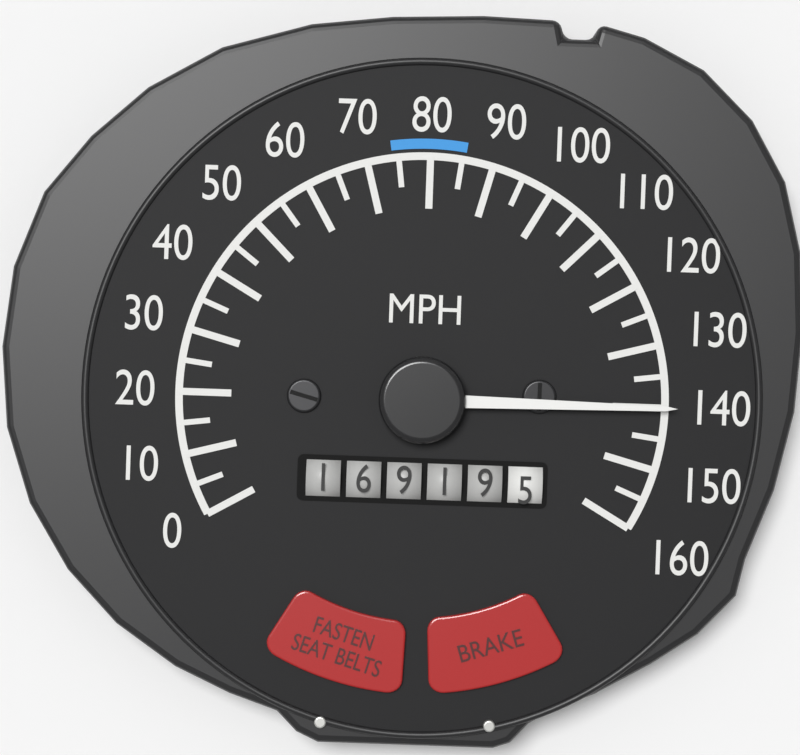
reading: 140 MPH
